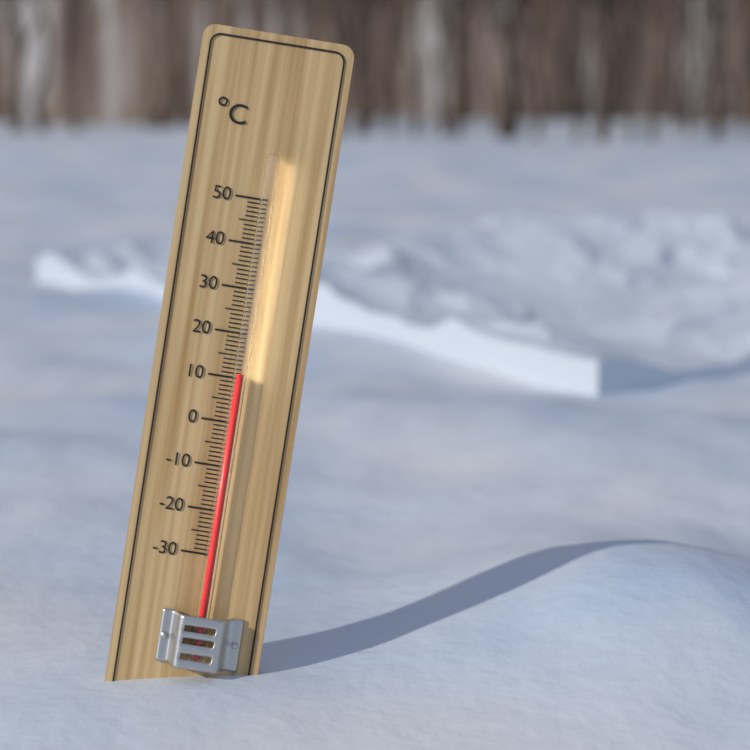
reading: 11 °C
